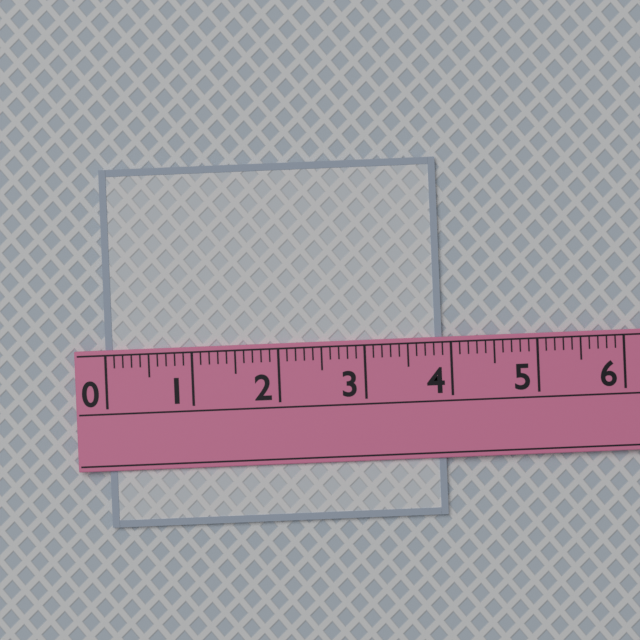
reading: 3.9 (no unit)
